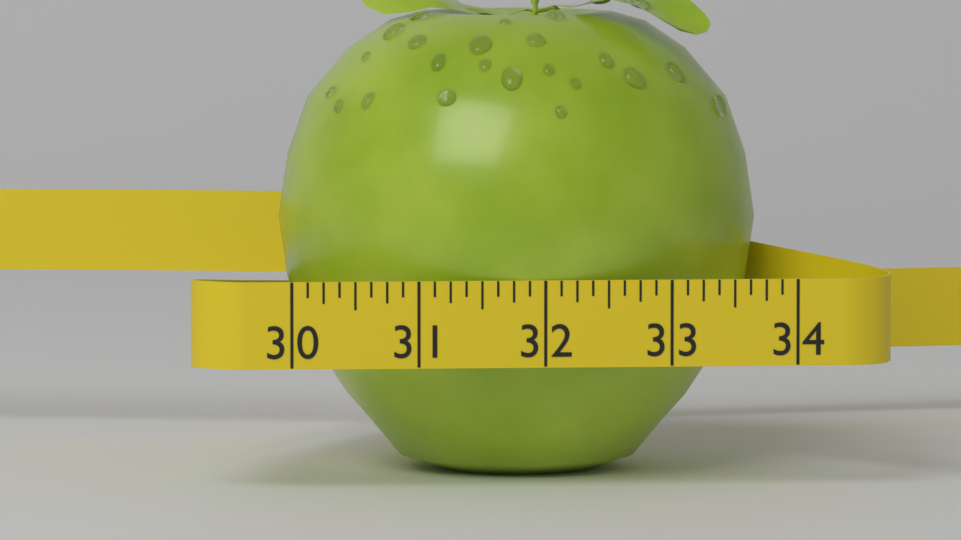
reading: 33.875 (no unit)
